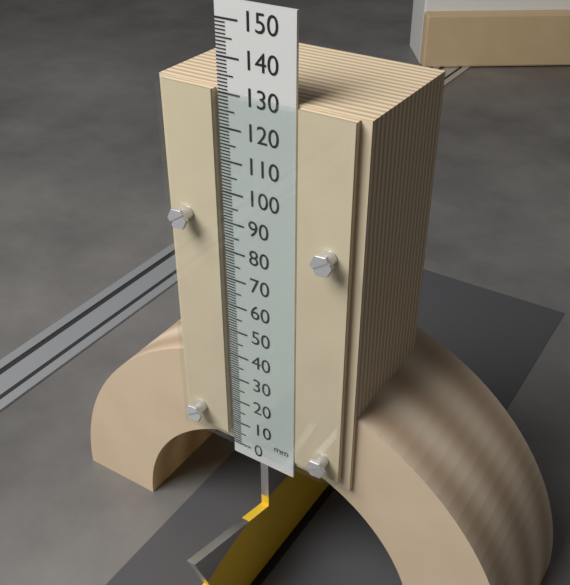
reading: 131 mm
